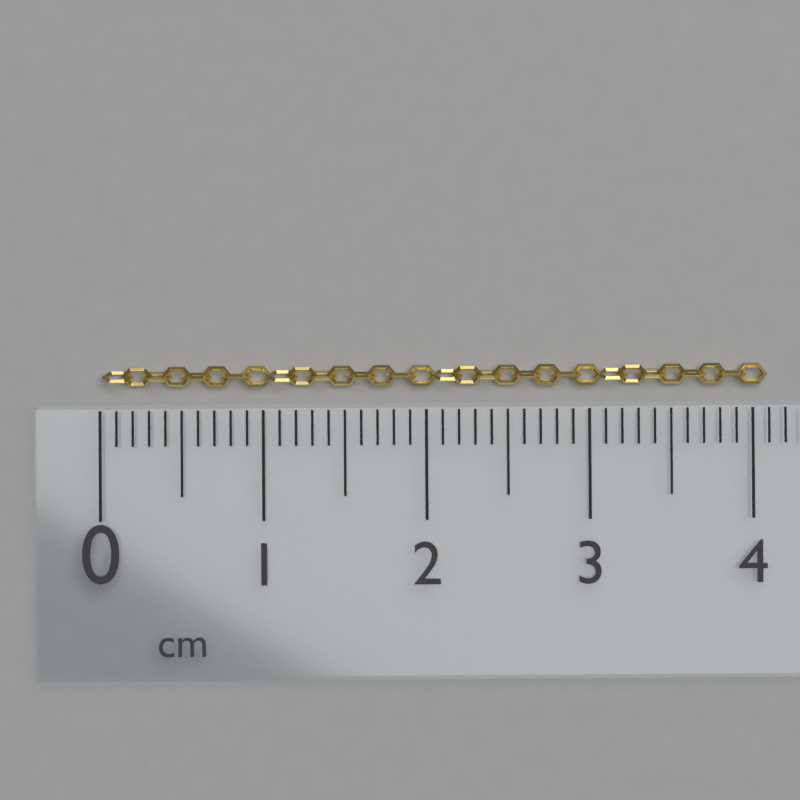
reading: 4.1 cm
